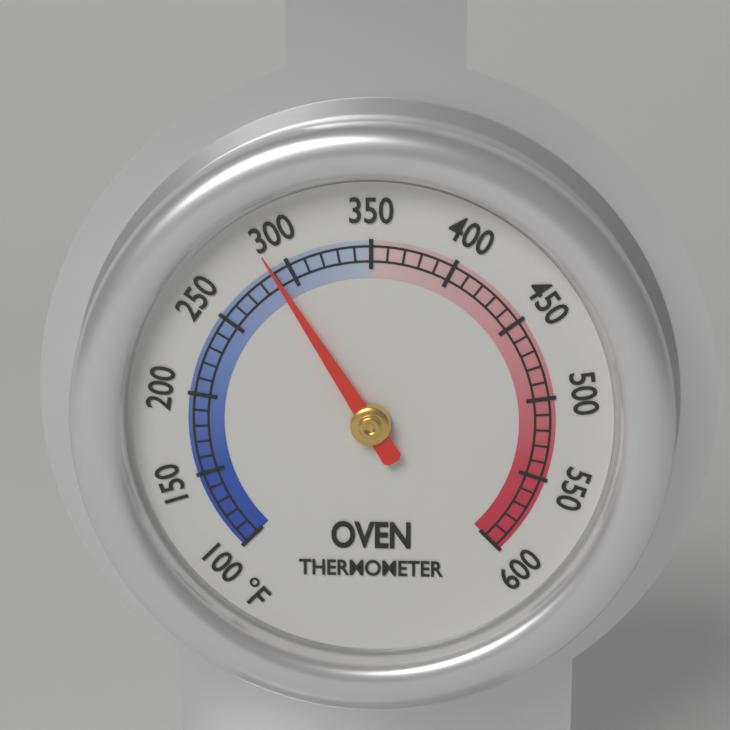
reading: 290 °F
